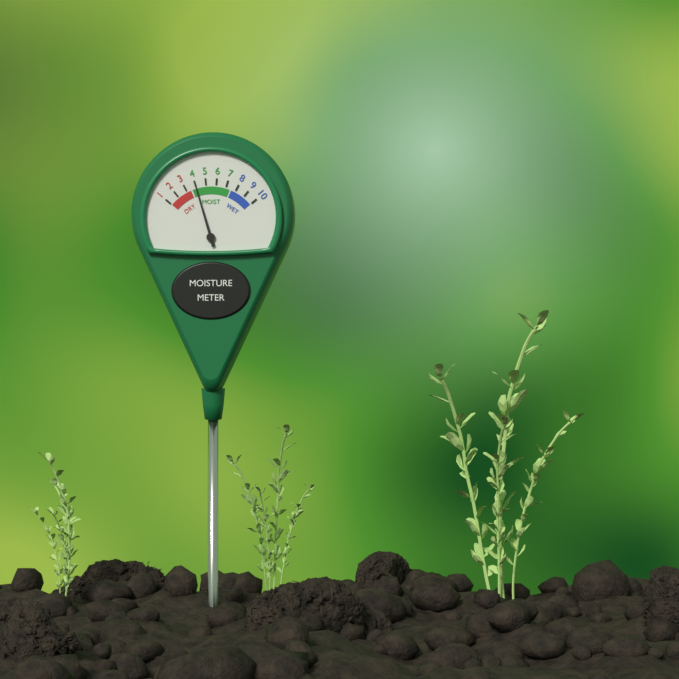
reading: 4 (no unit)
